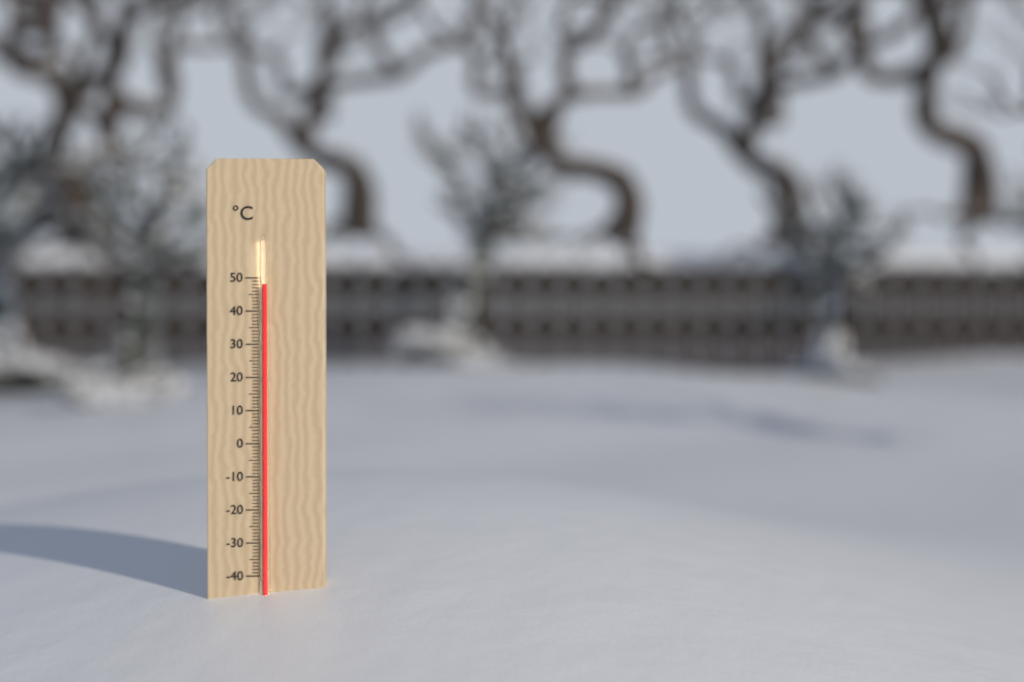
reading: 48 °C
